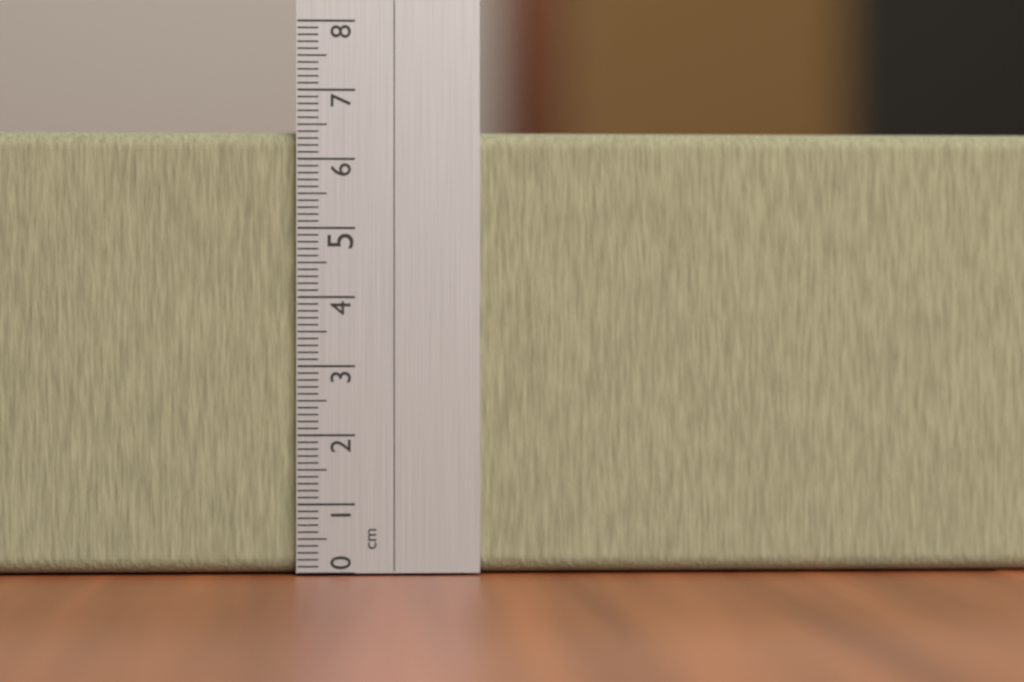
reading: 6.4 cm
